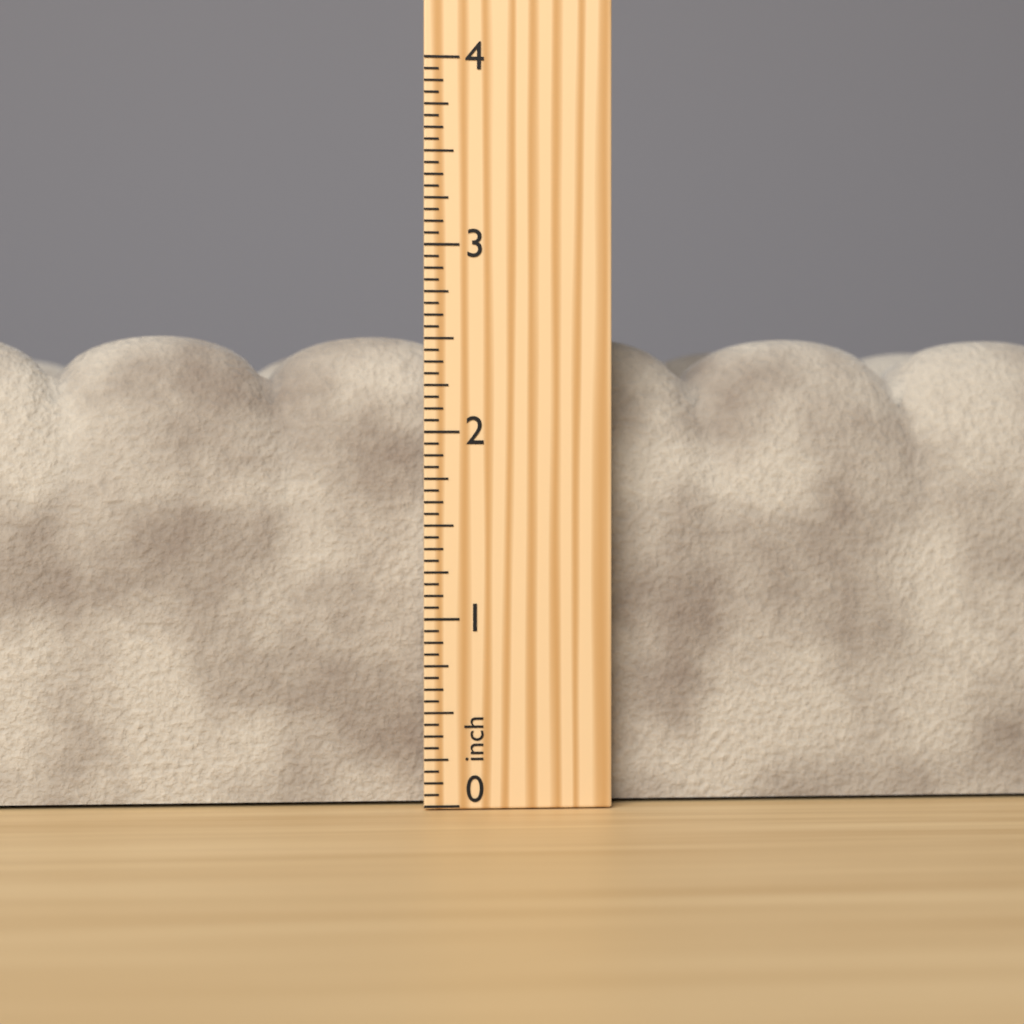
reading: 2.5625 inch
